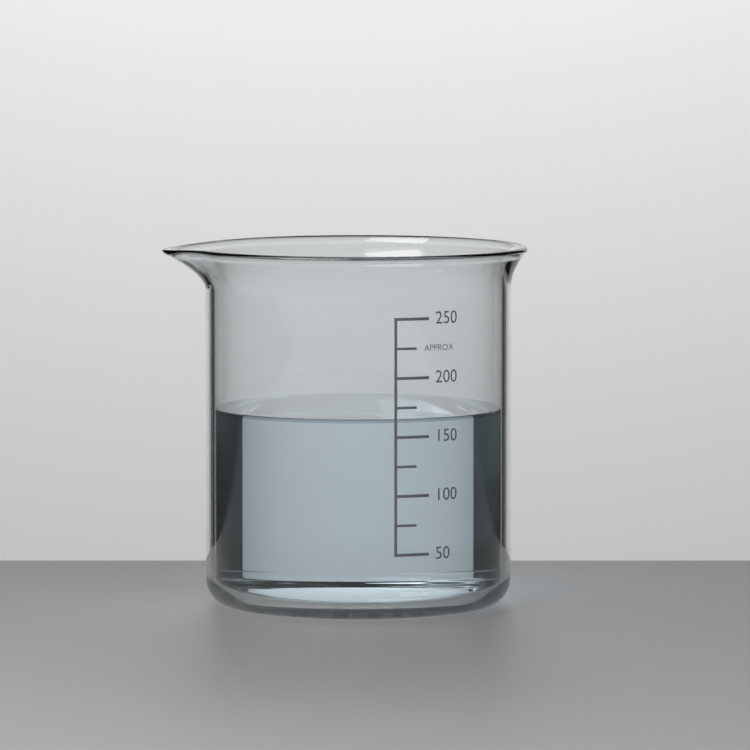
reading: 165 (no unit)
